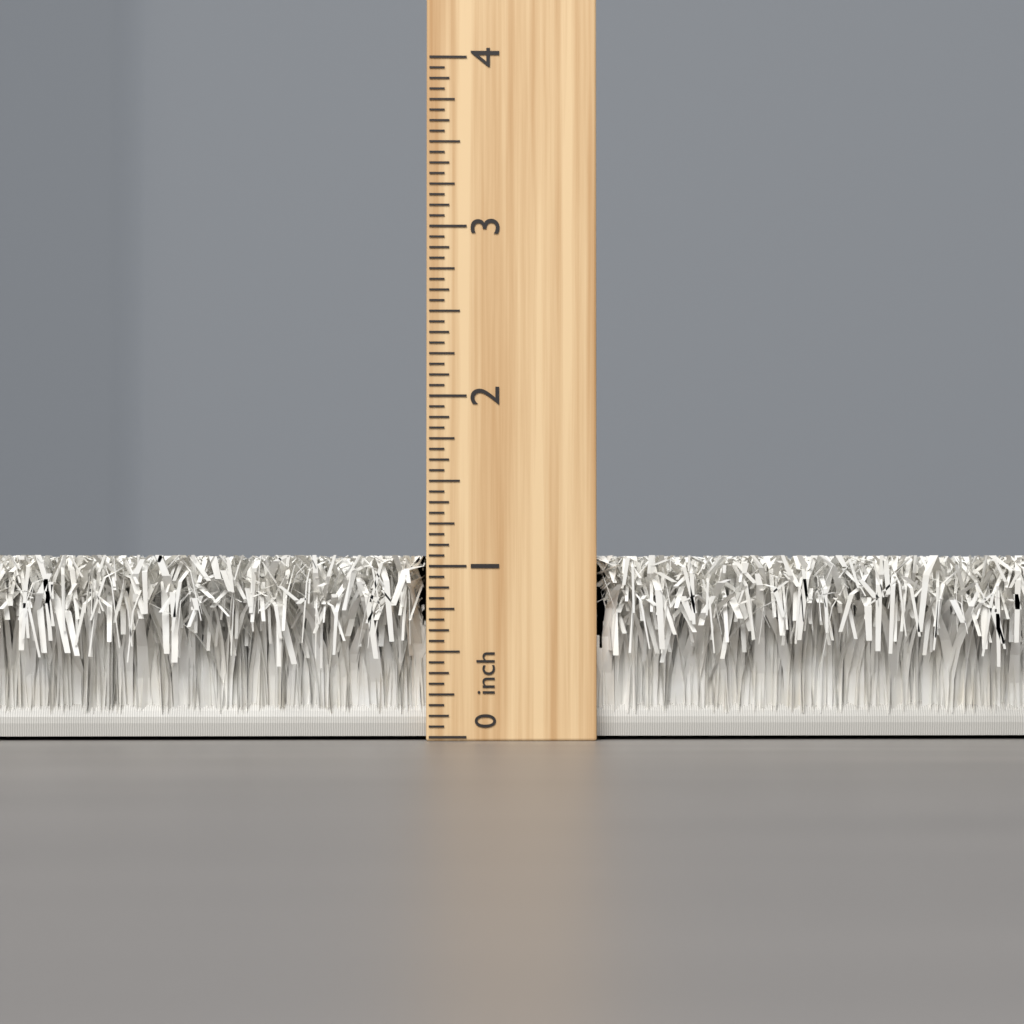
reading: 1.0625 inch
